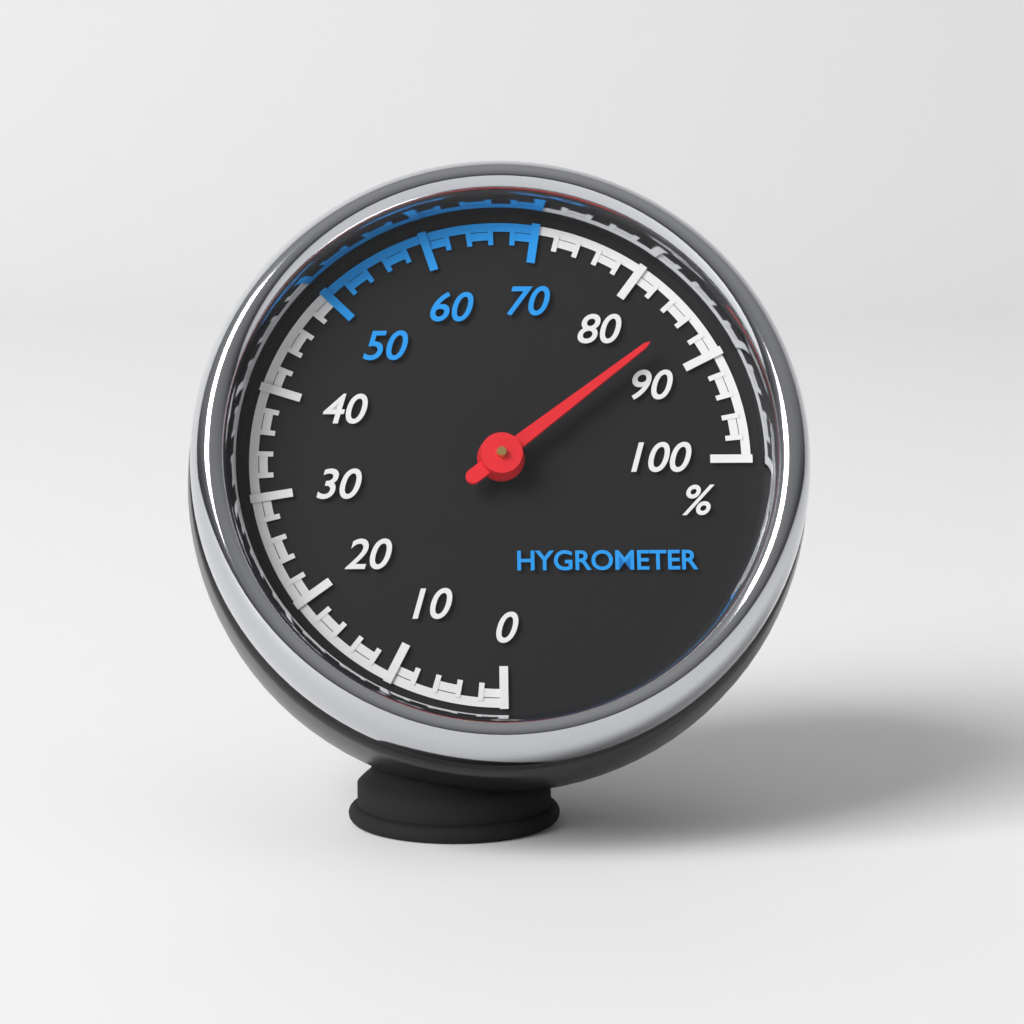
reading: 86 %
